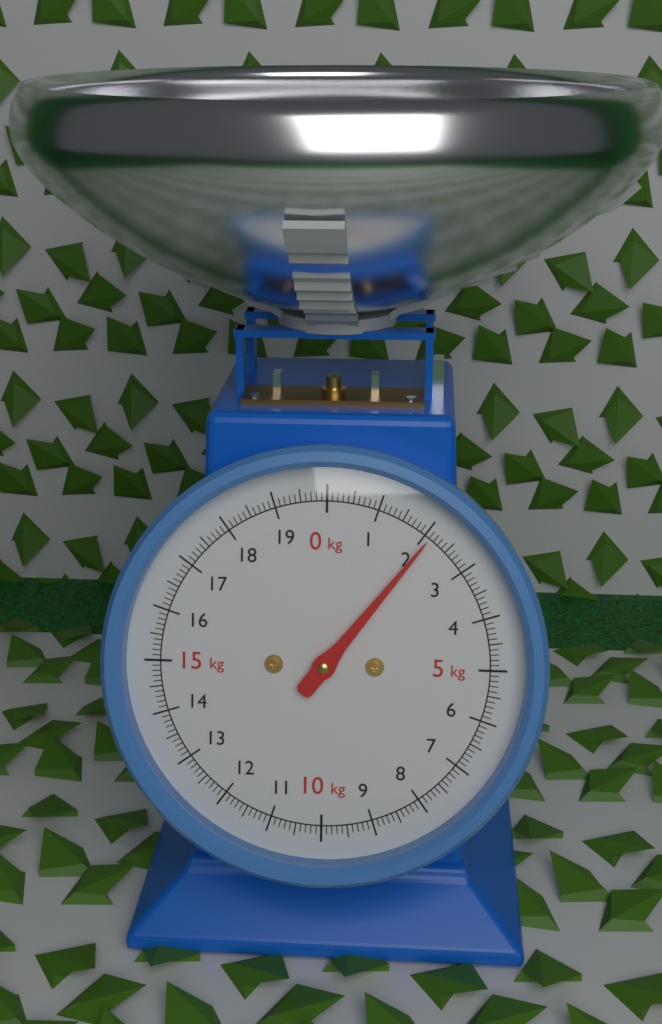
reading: 2.1 kg
